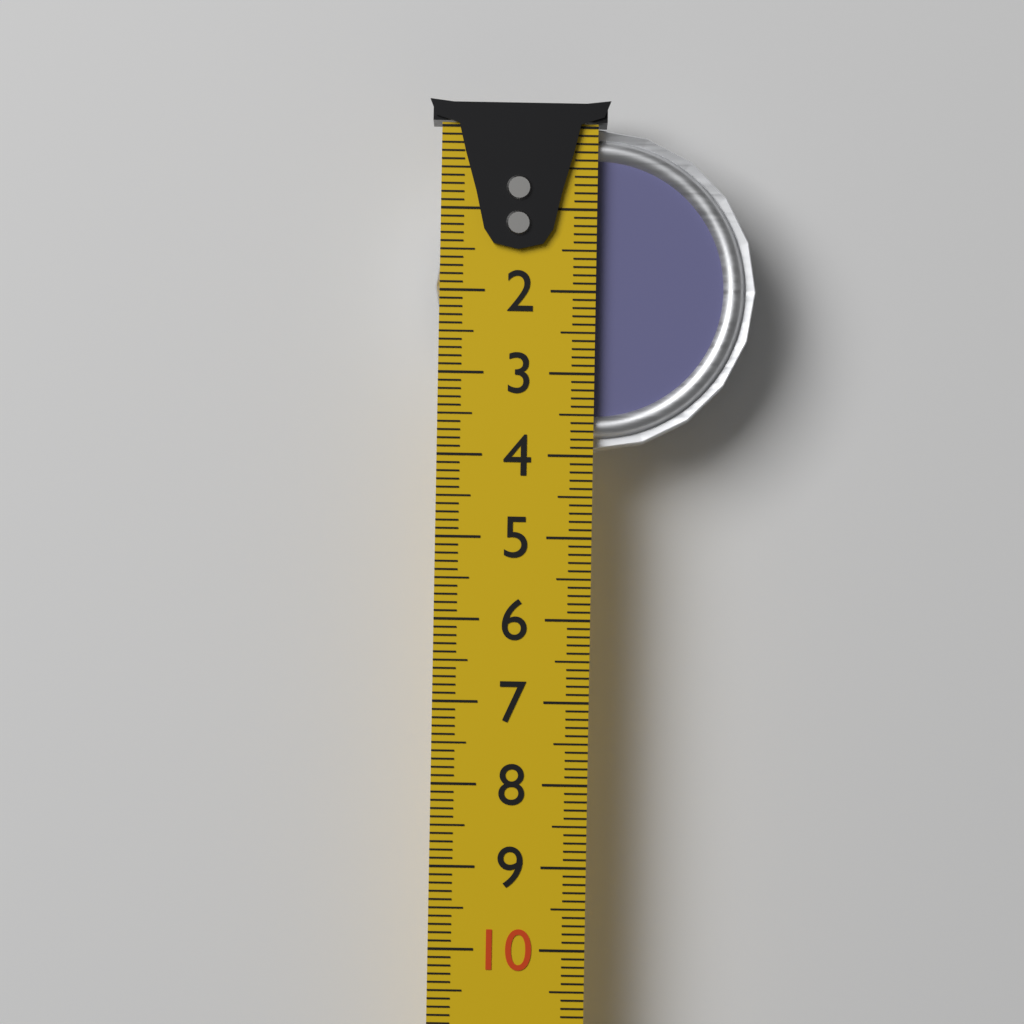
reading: 3.9 cm
